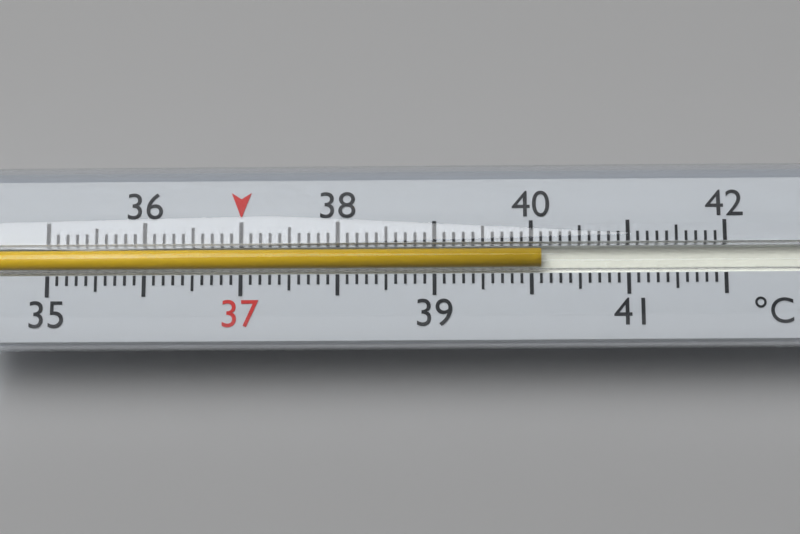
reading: 40.1 °C
